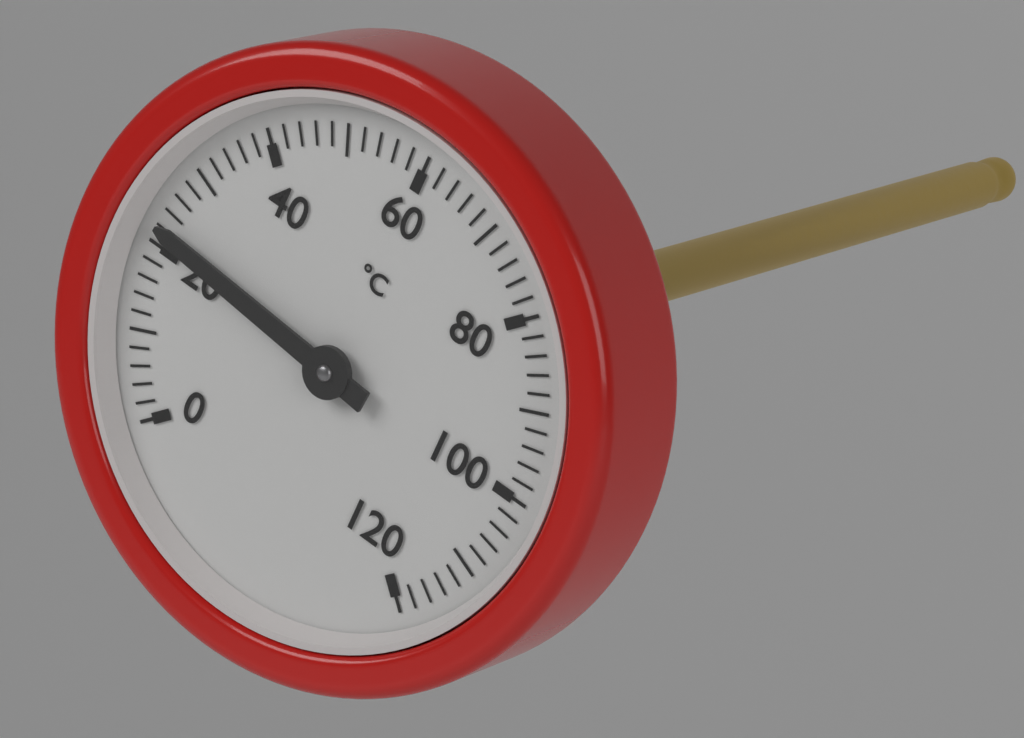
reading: 22 °C
